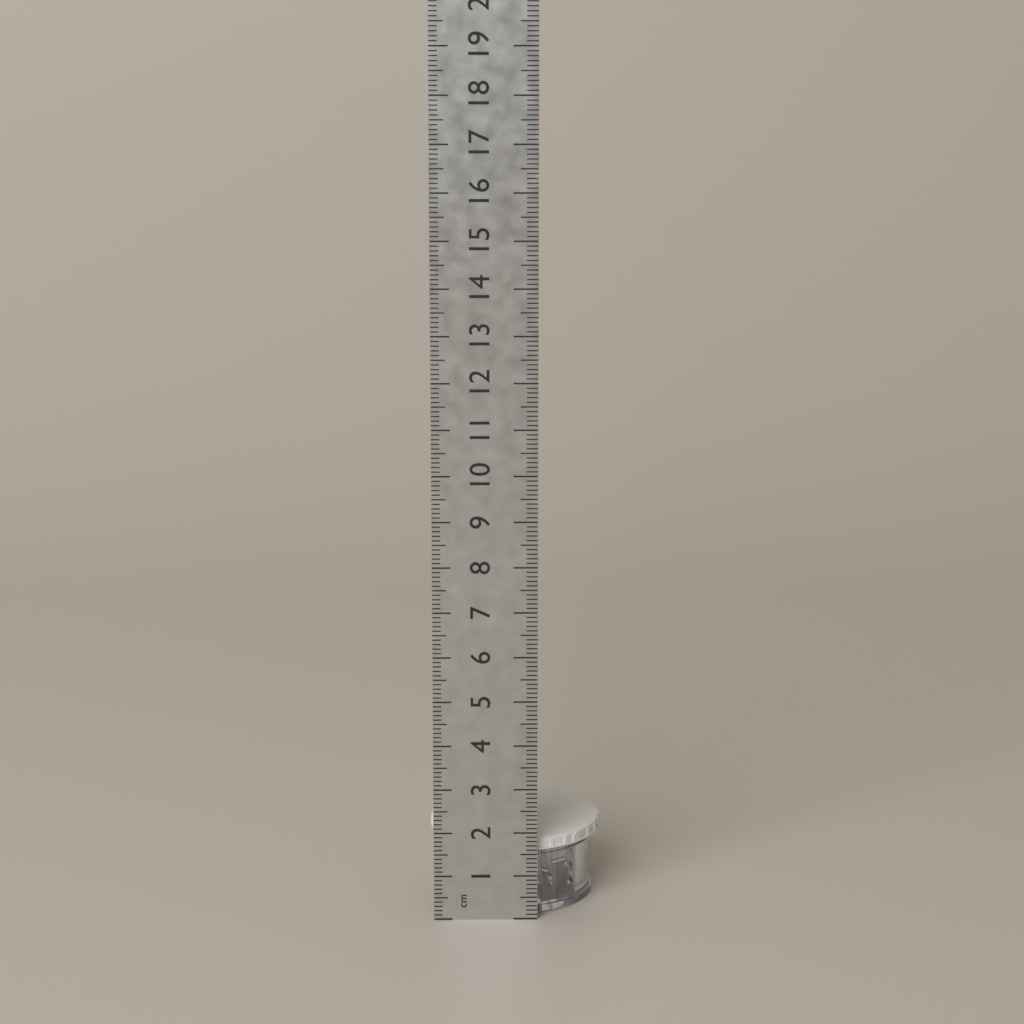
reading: 1.8 cm
